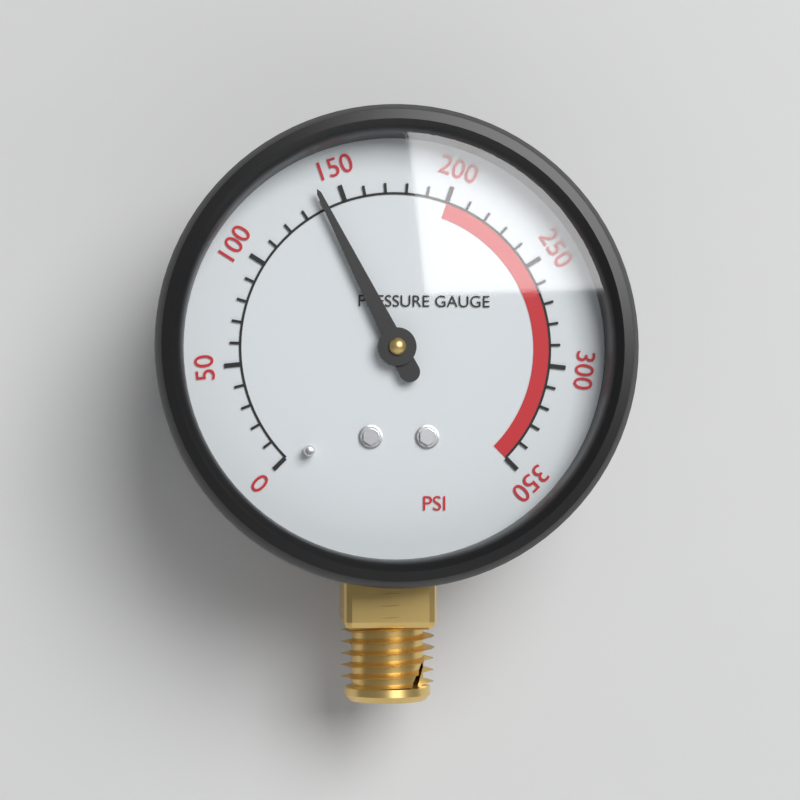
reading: 140 psi
